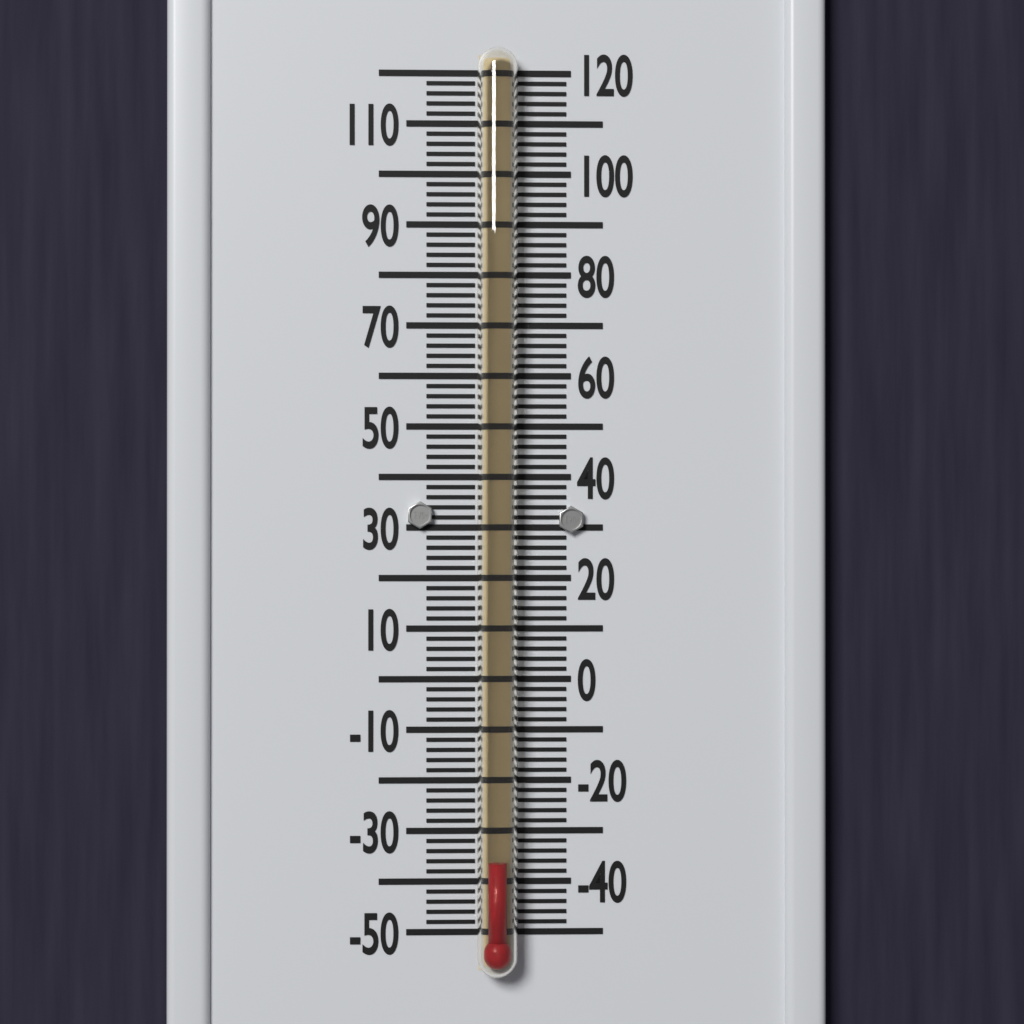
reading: -36 °F
